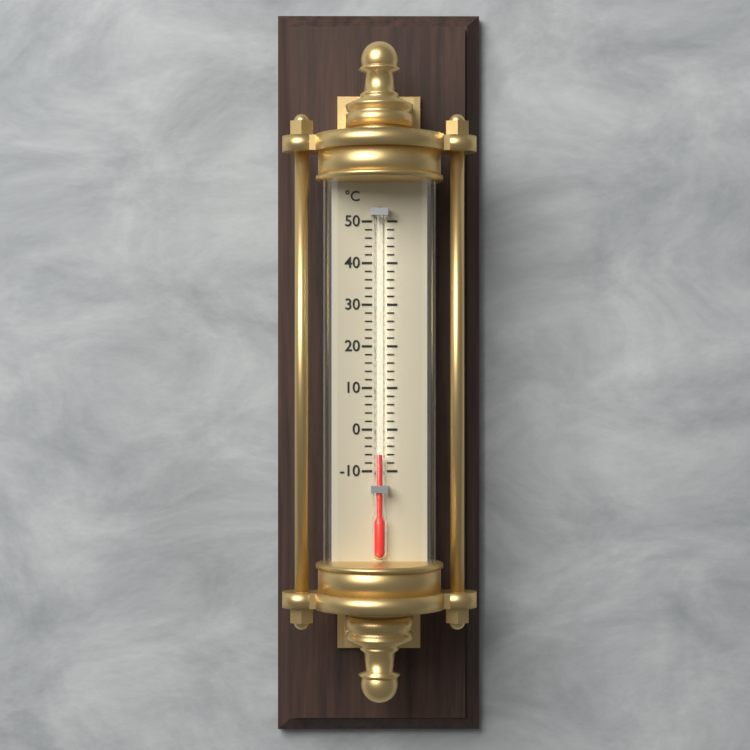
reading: -6 °C
